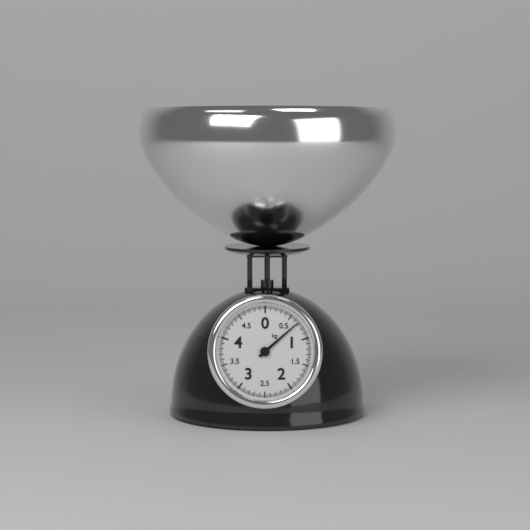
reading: 0.675 kg
